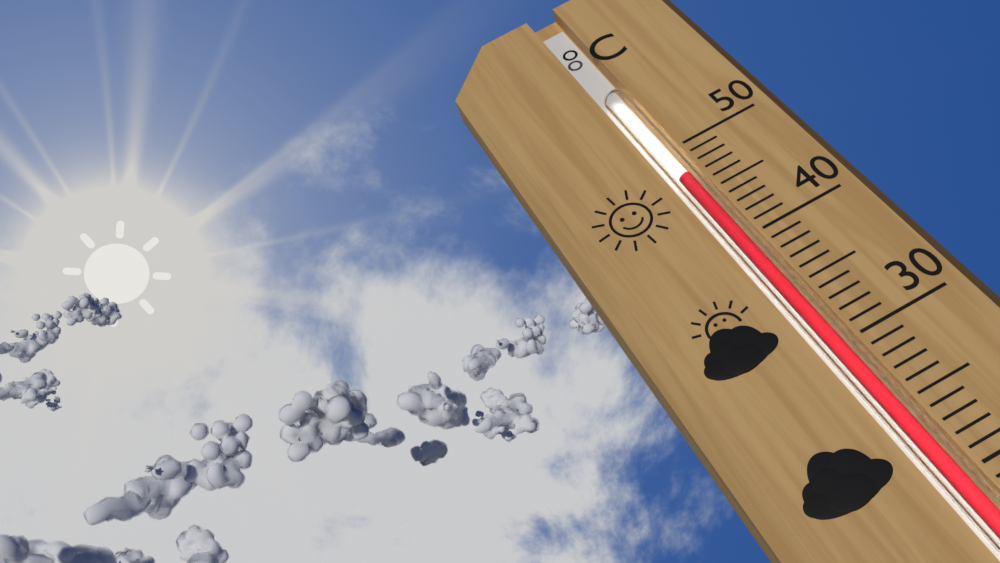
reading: 47 °C
